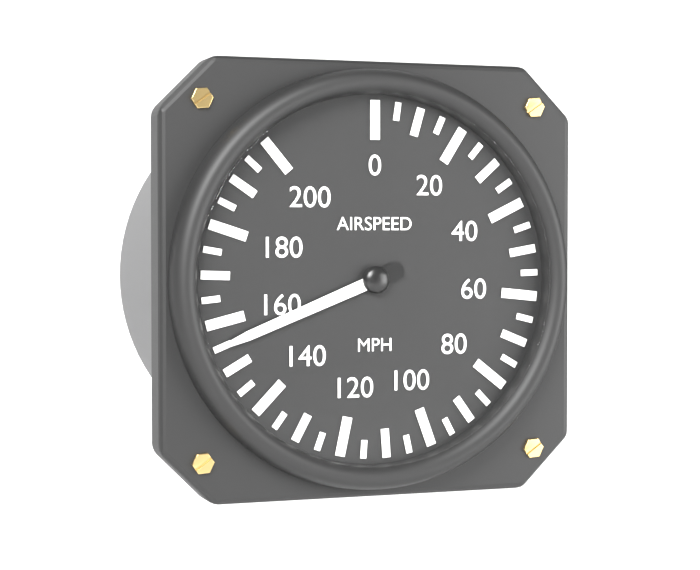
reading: 155 mph
